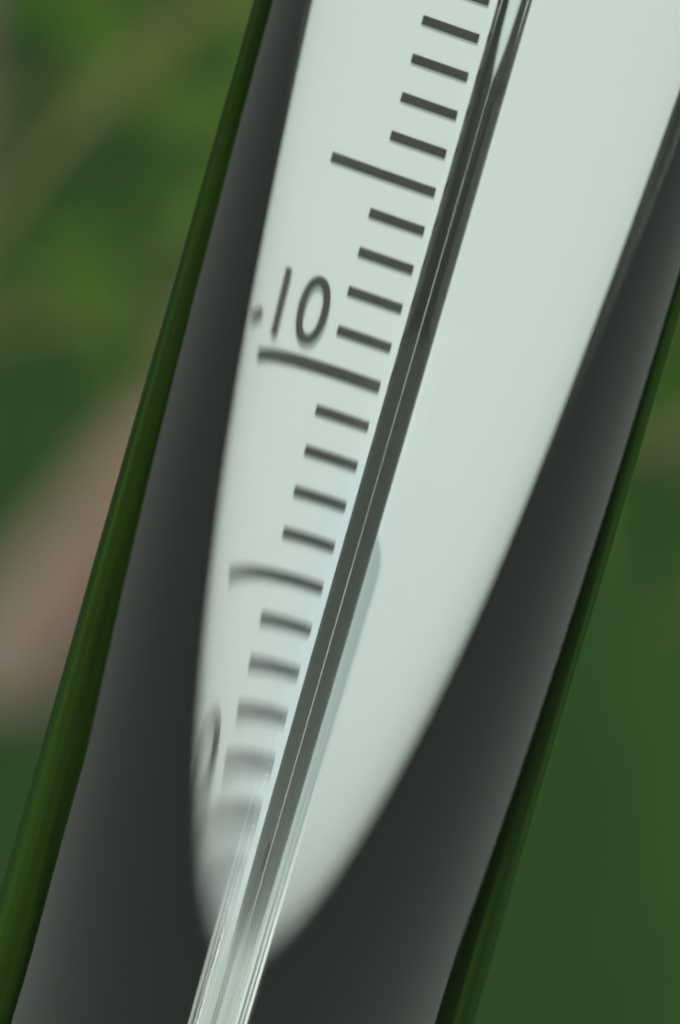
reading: -12 °C
